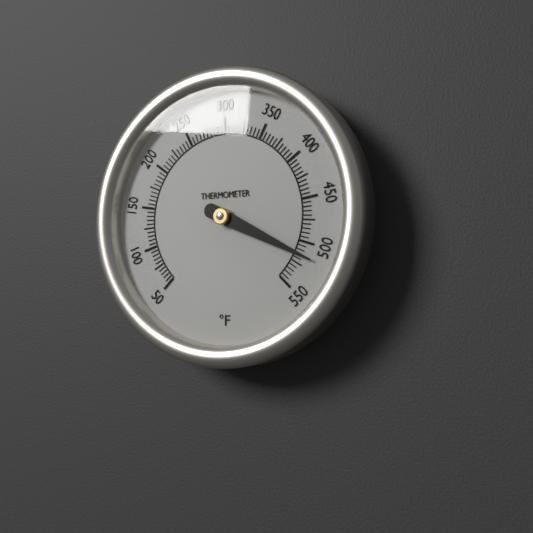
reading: 515 °F
